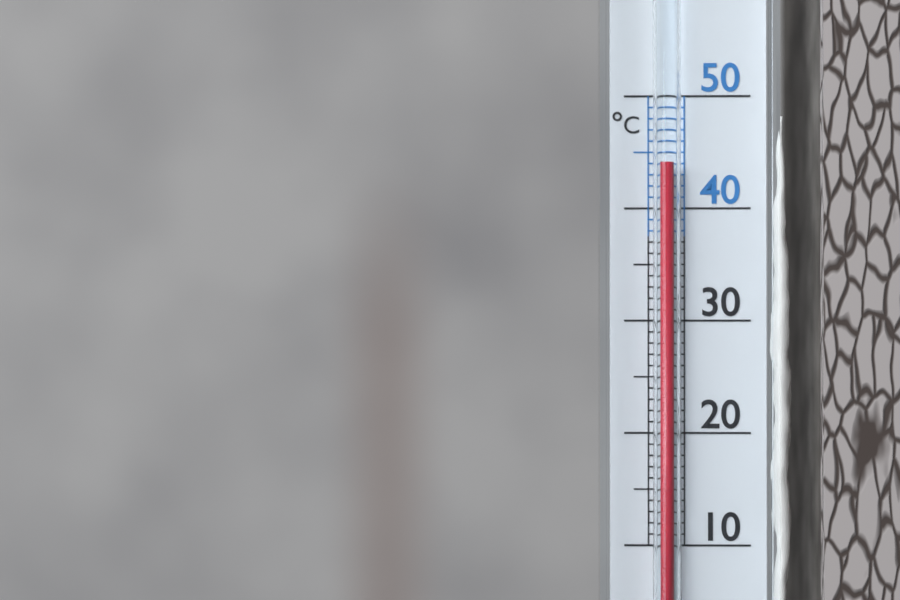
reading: 44 °C
